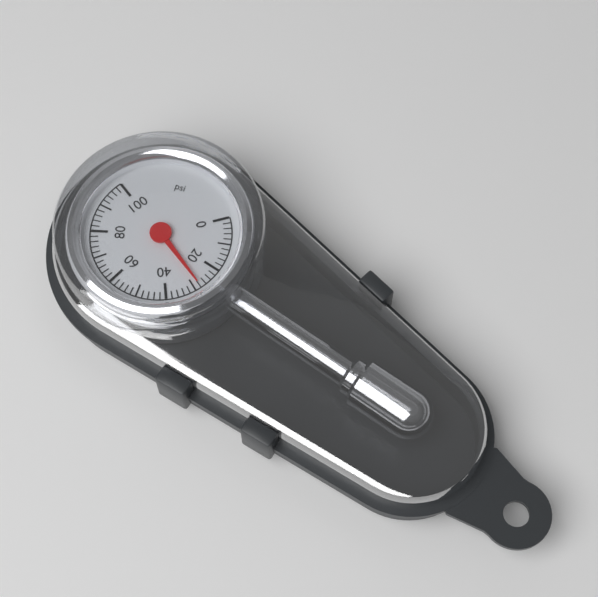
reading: 28 psi
